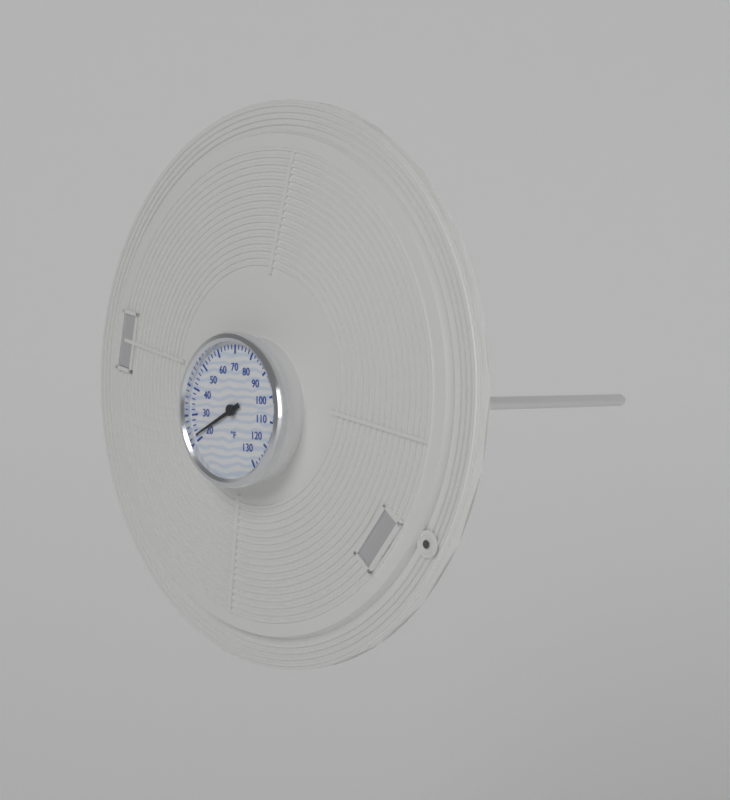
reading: 22 °F
